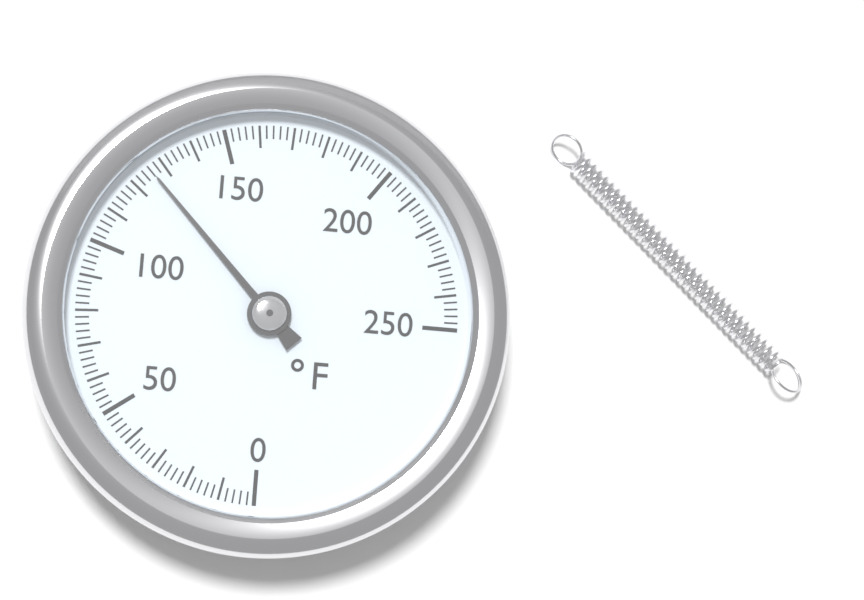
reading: 126 °F
